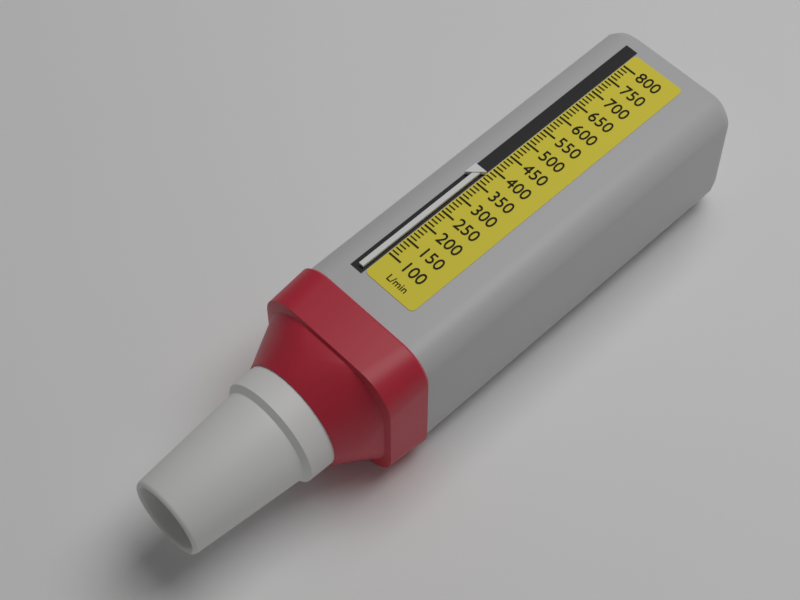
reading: 380 L/min
